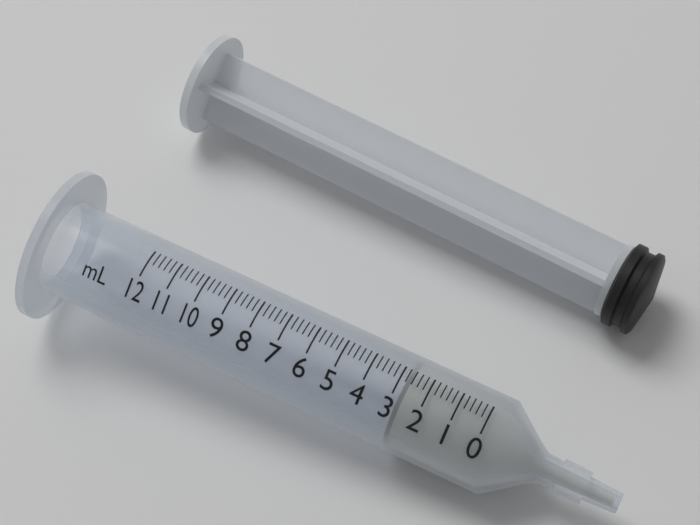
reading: 2.8 ml
